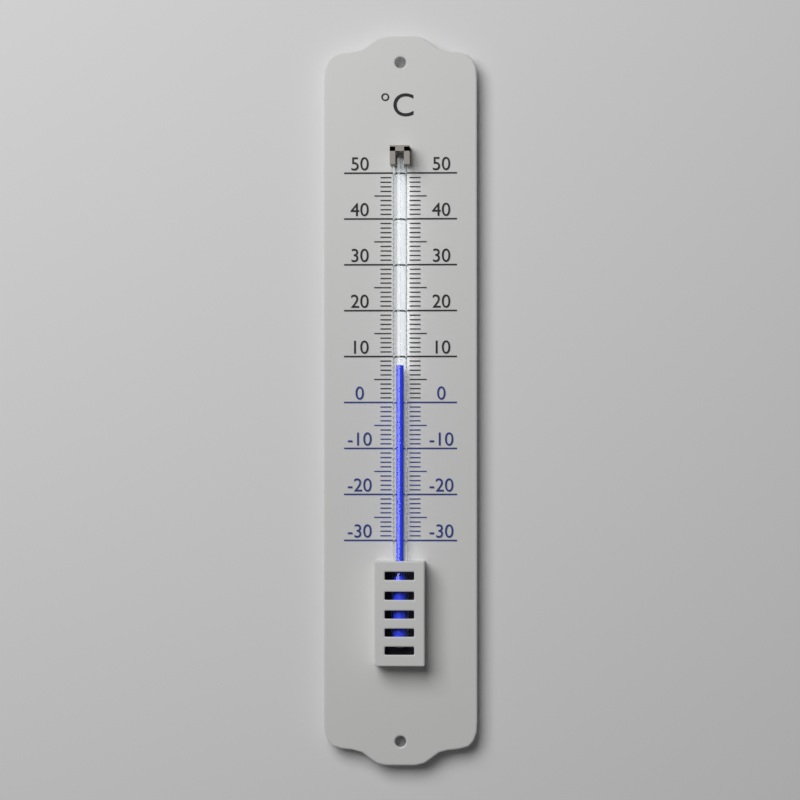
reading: 8 °C
